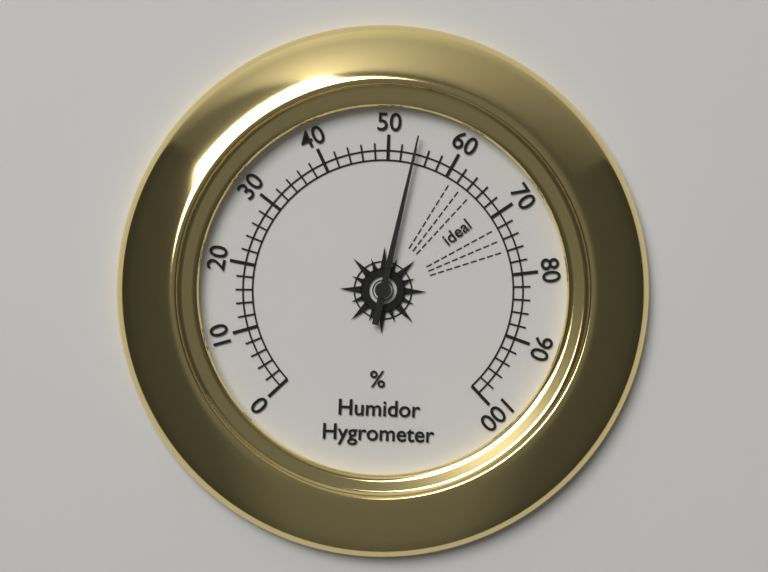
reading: 54 %
